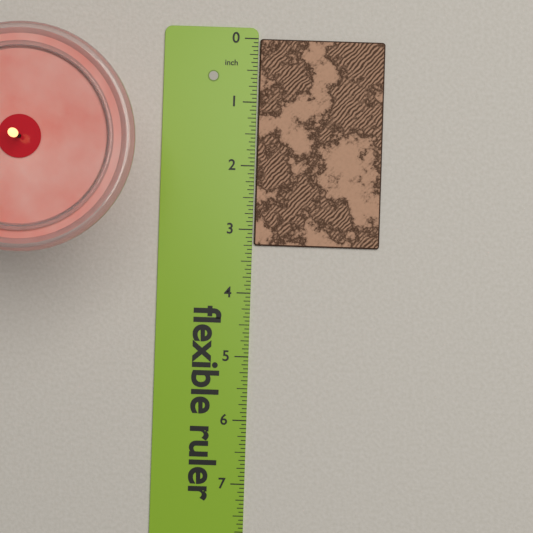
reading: 3.2500 in
